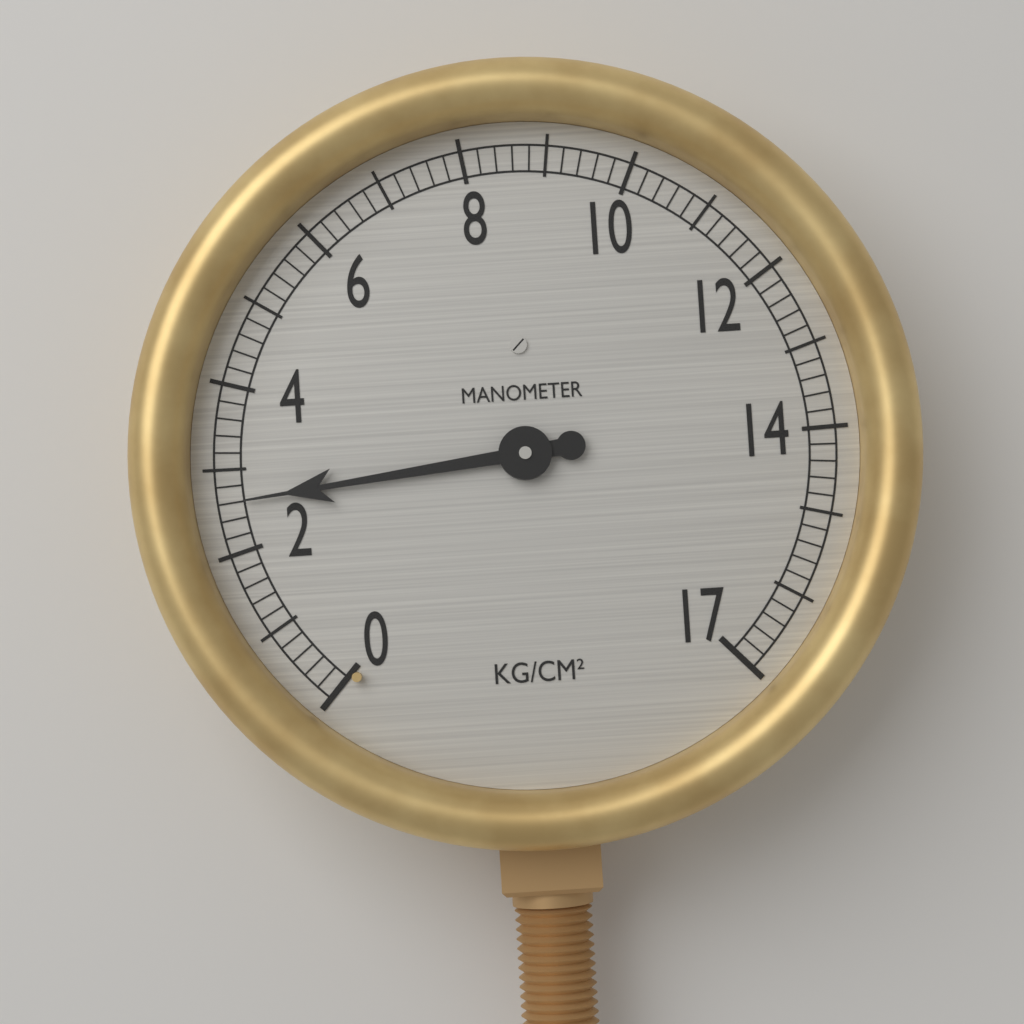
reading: 2.6 kg/cm²
